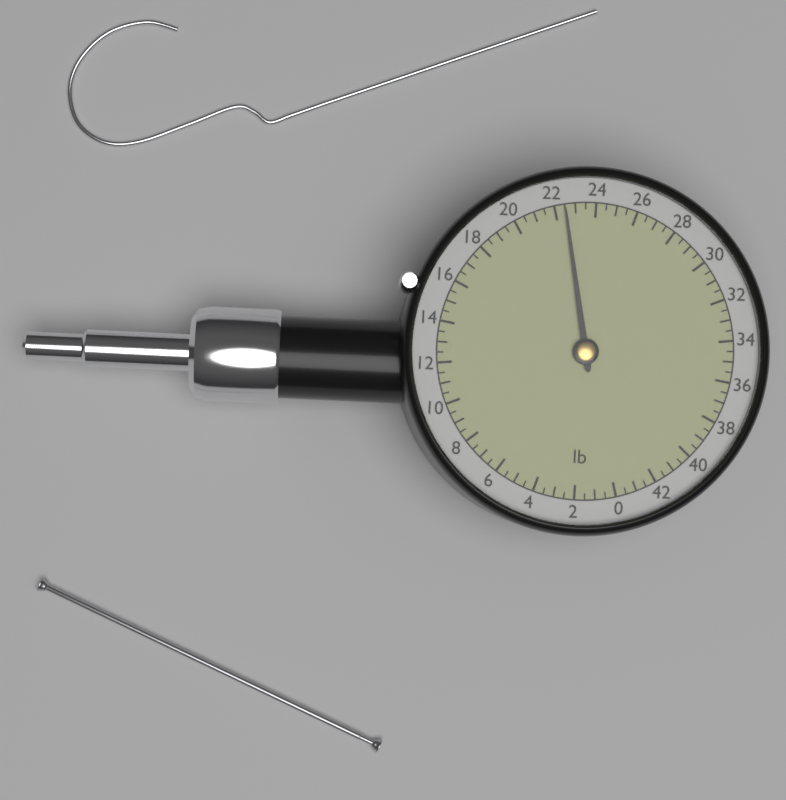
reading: 22.5 lb
